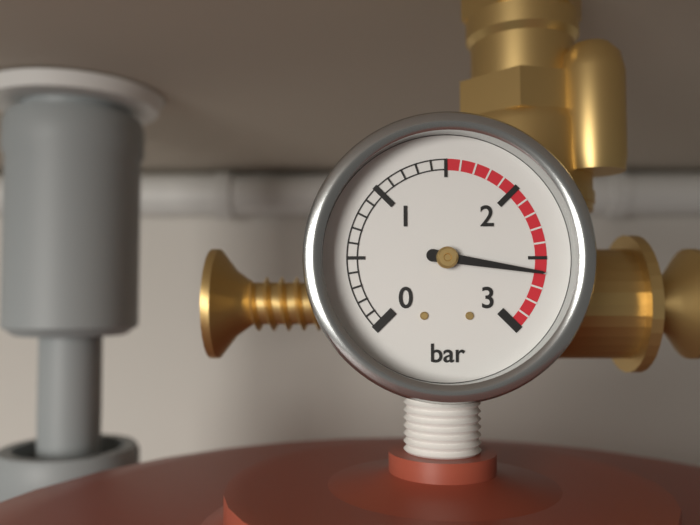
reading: 2.6 bar
